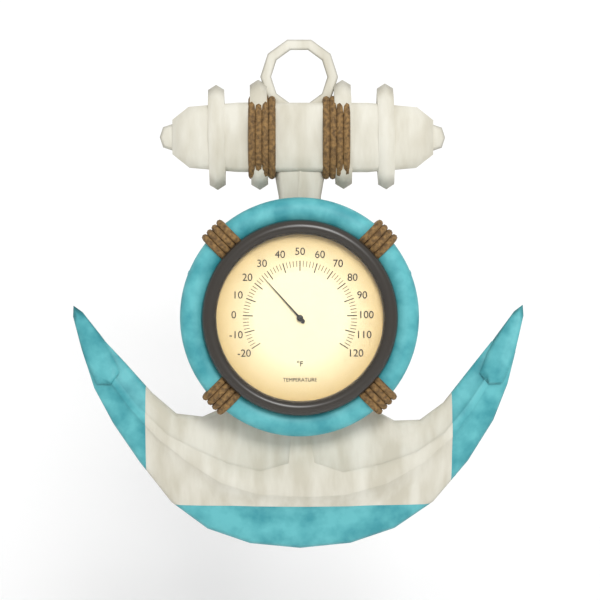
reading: 26 °F
